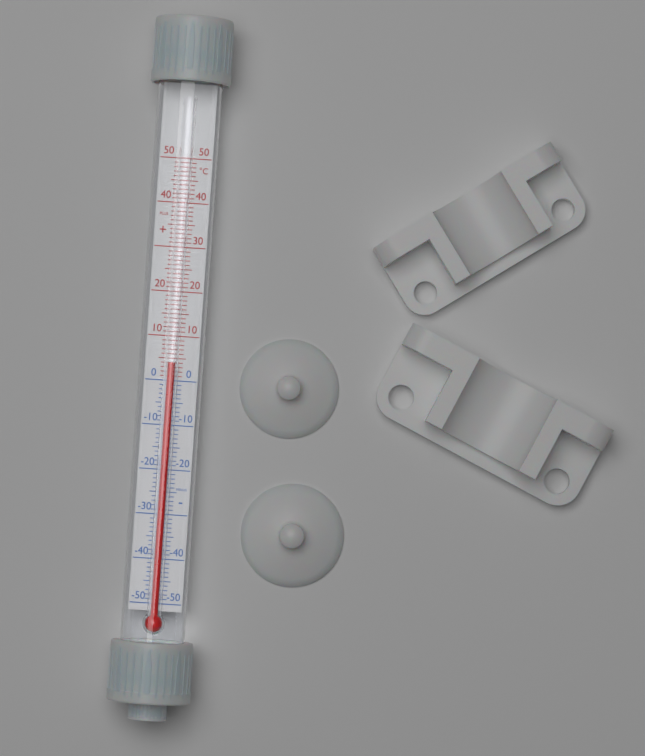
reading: 4 °C
